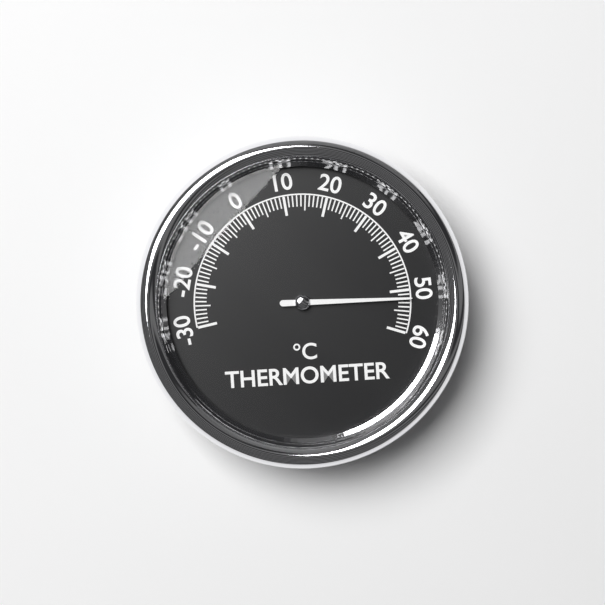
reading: 52 °C
